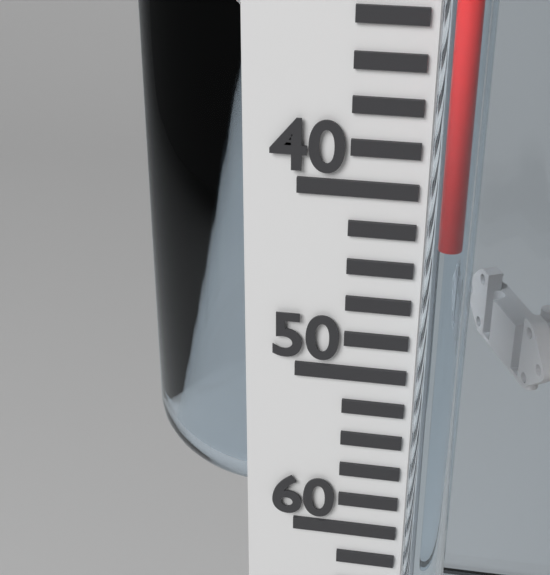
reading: 42 (no unit)
